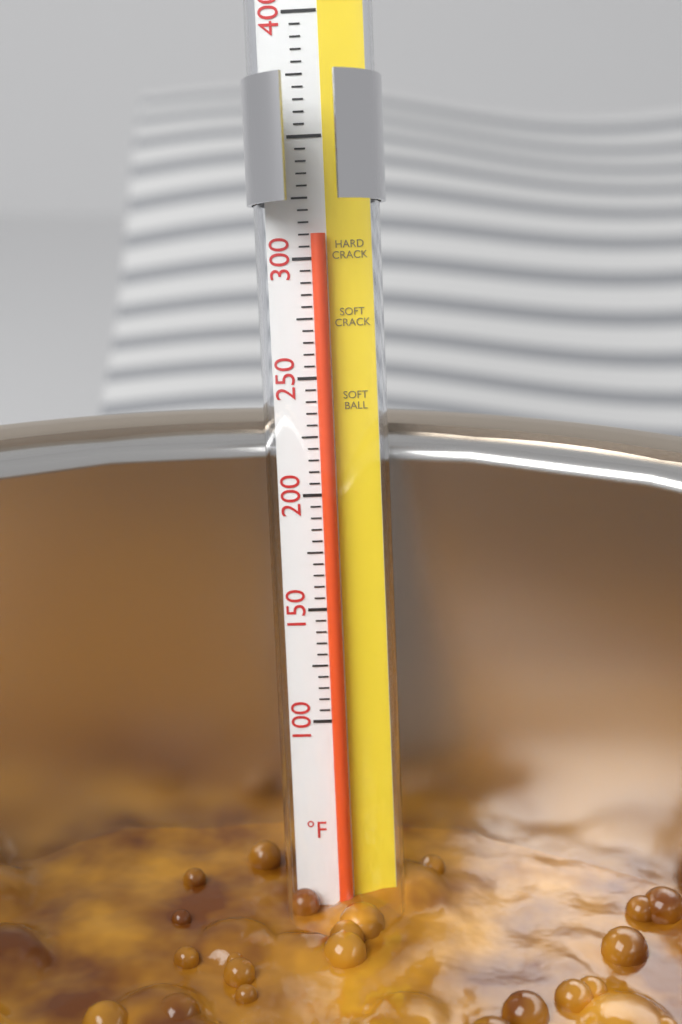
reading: 310 °F
